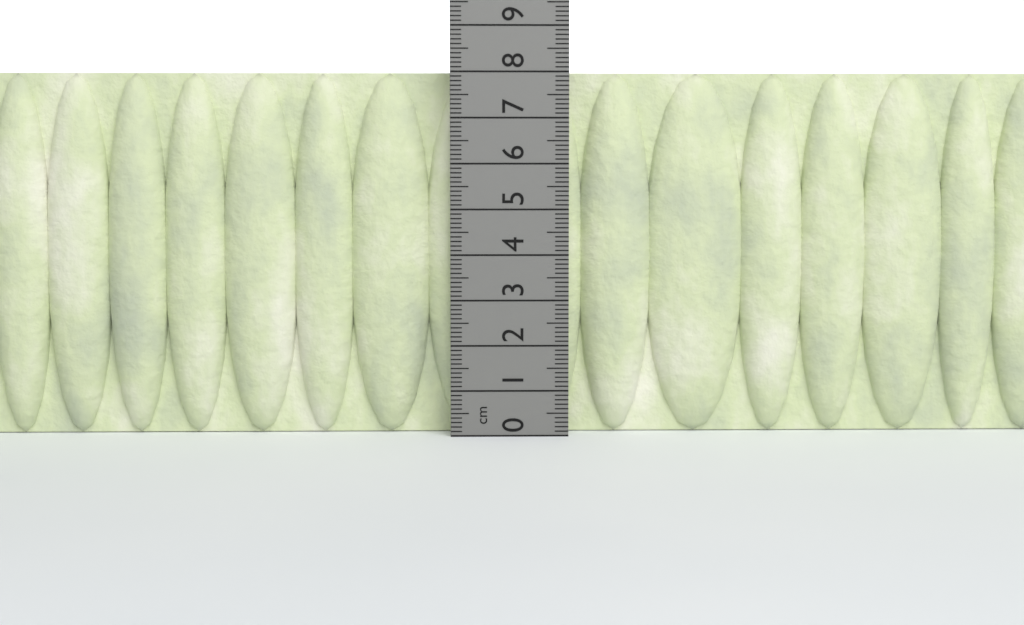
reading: 8.0 cm
